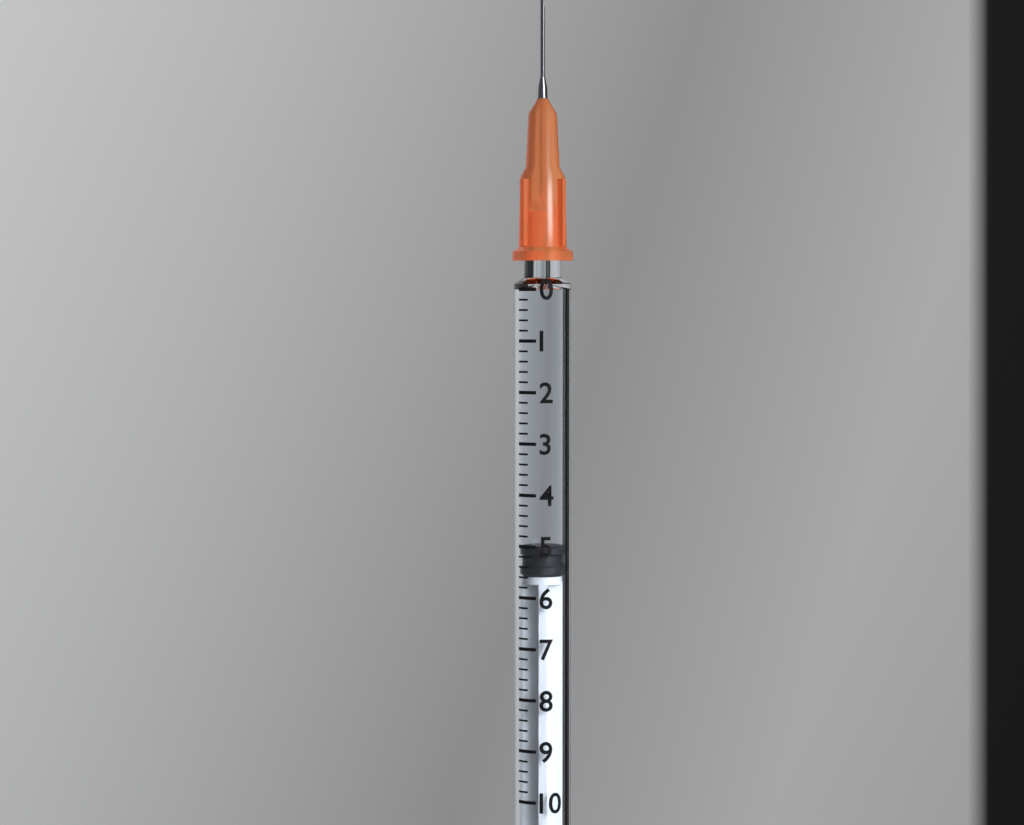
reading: 5.0 (no unit)
